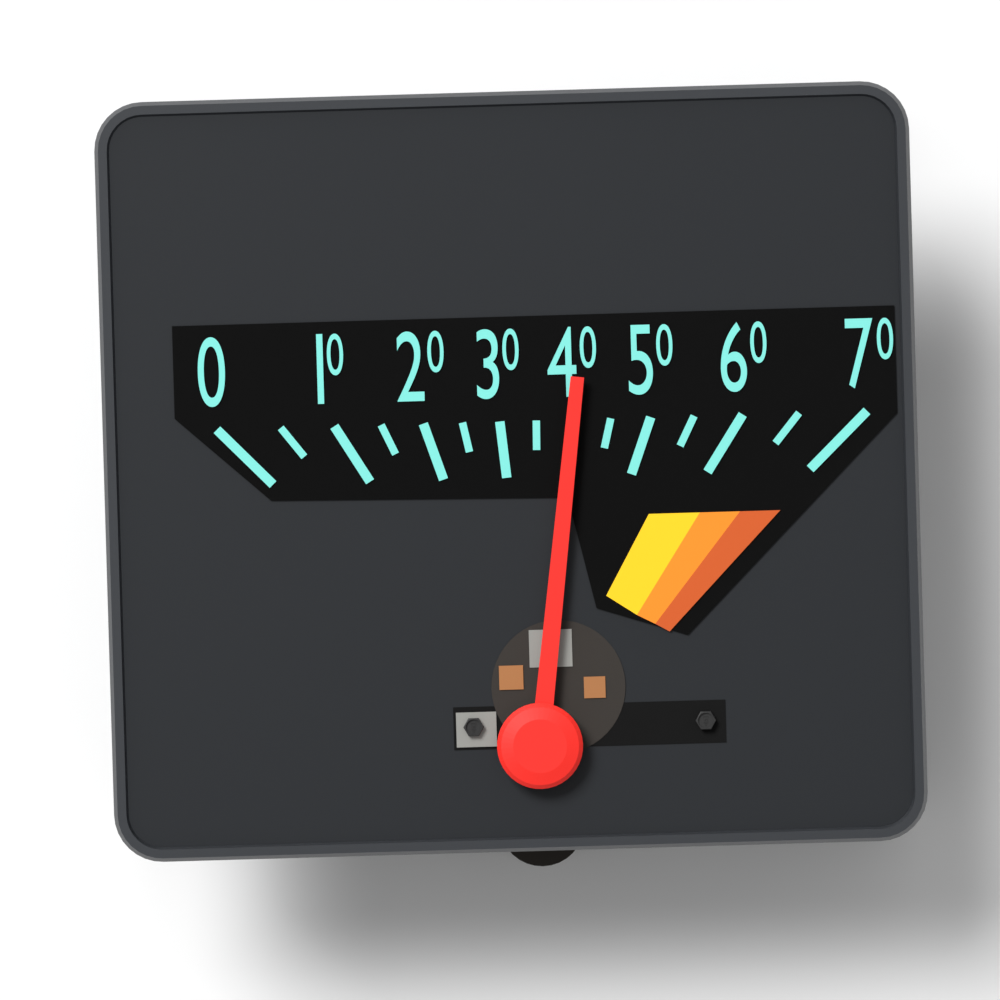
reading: 40 (no unit)
